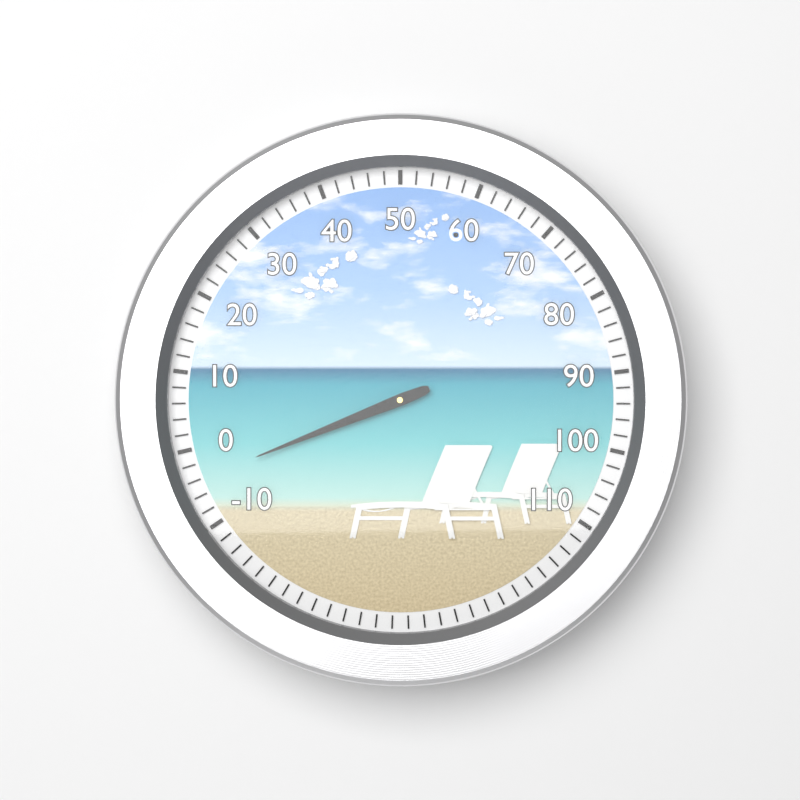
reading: -4 (no unit)
